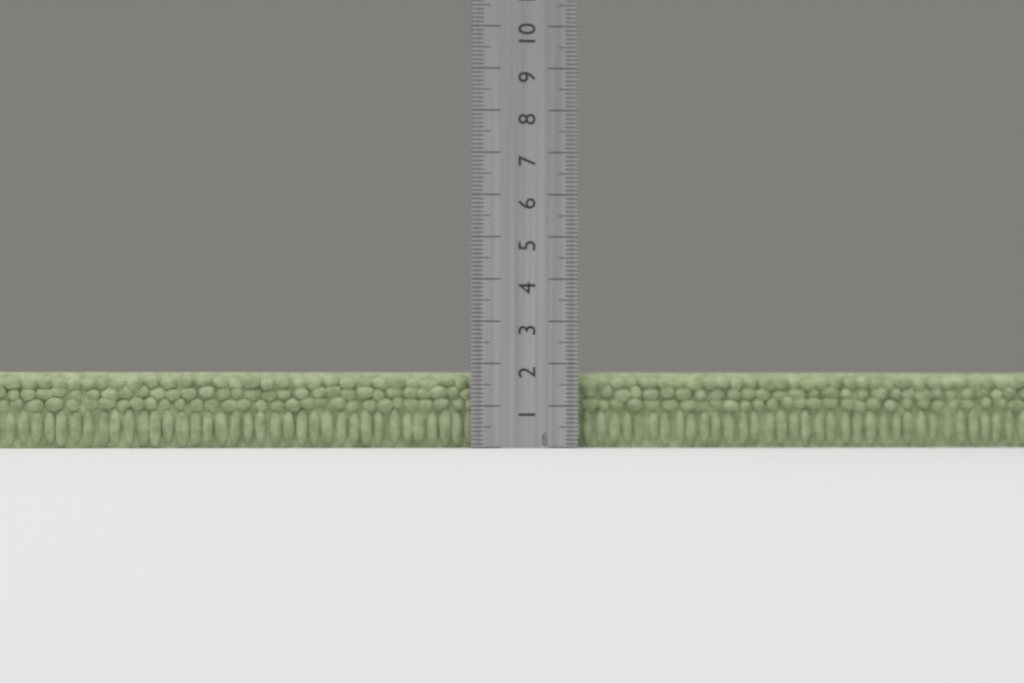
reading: 1.8 cm
